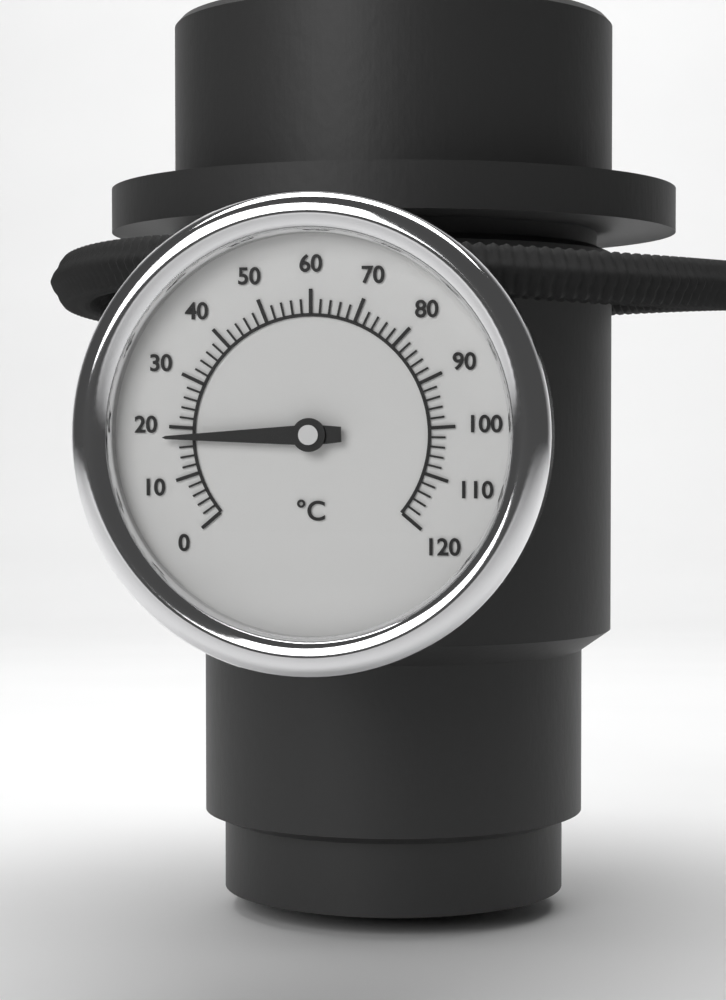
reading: 18 °C
